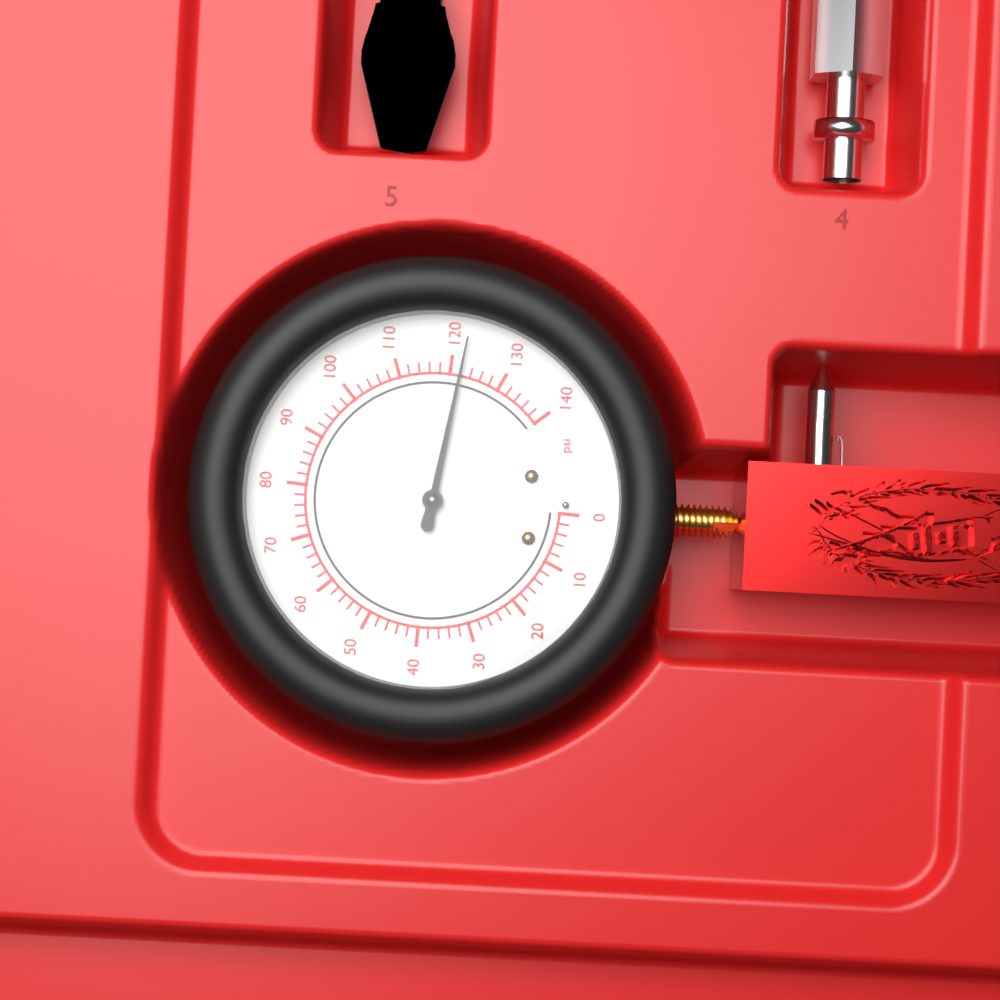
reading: 122 psi
